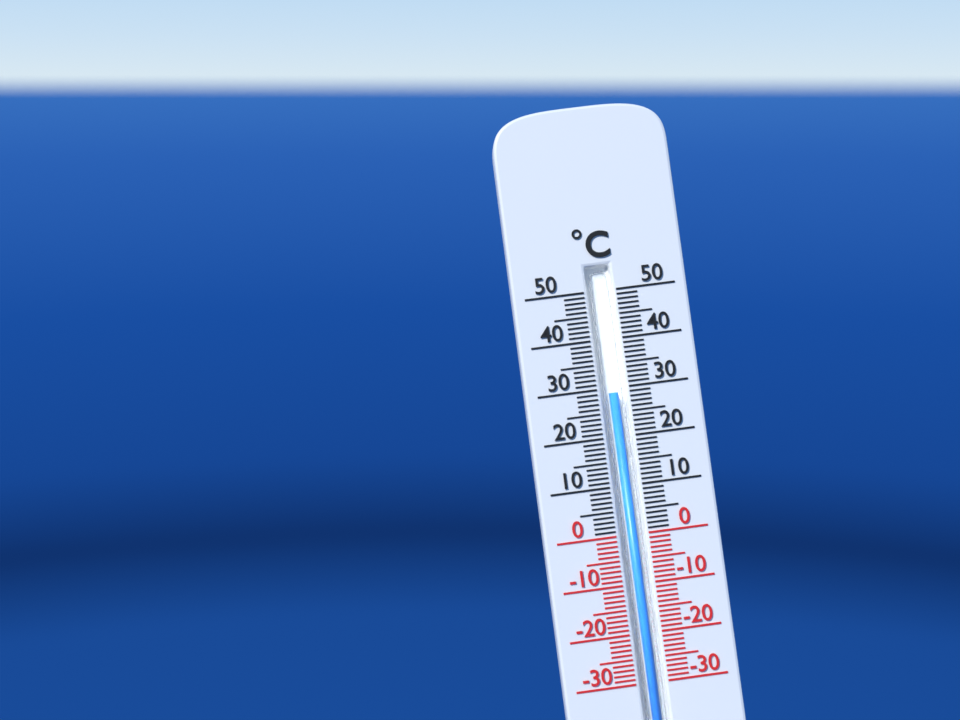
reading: 29 °C
